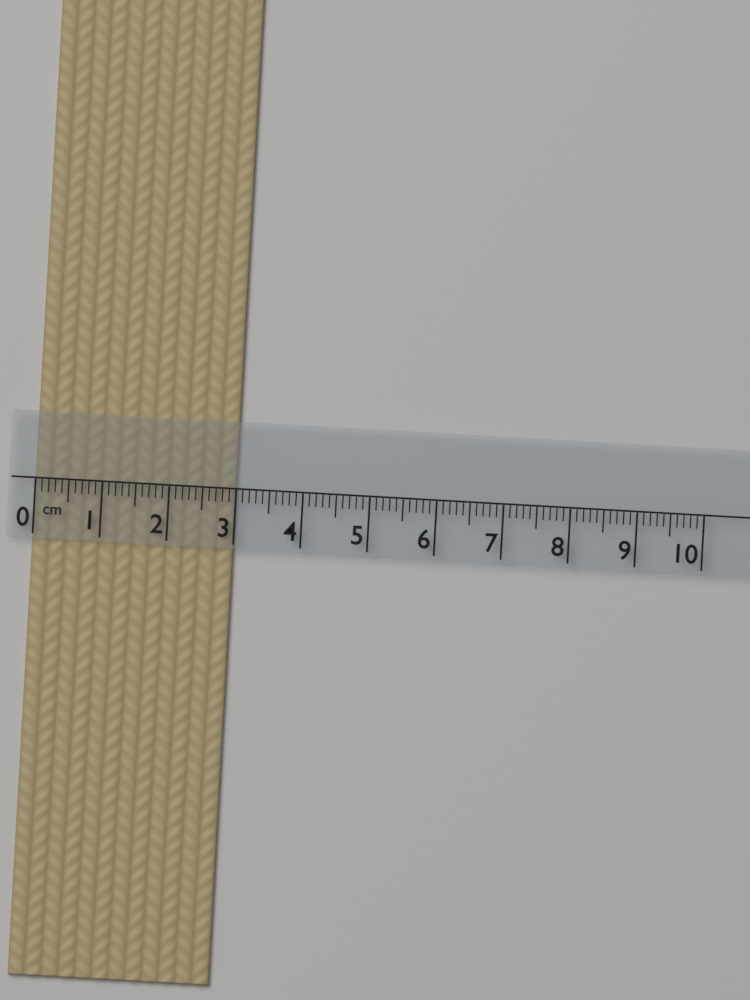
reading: 3.0 cm
